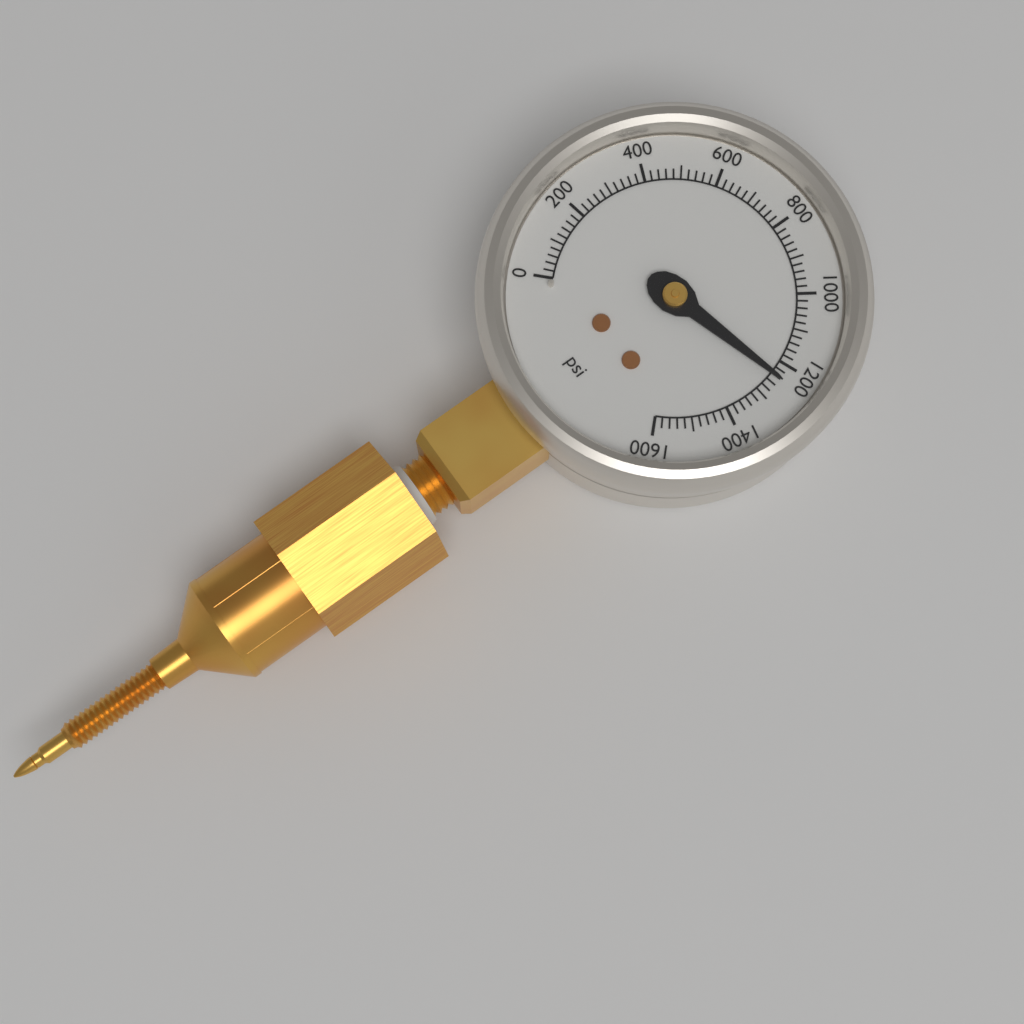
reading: 1240 psi
